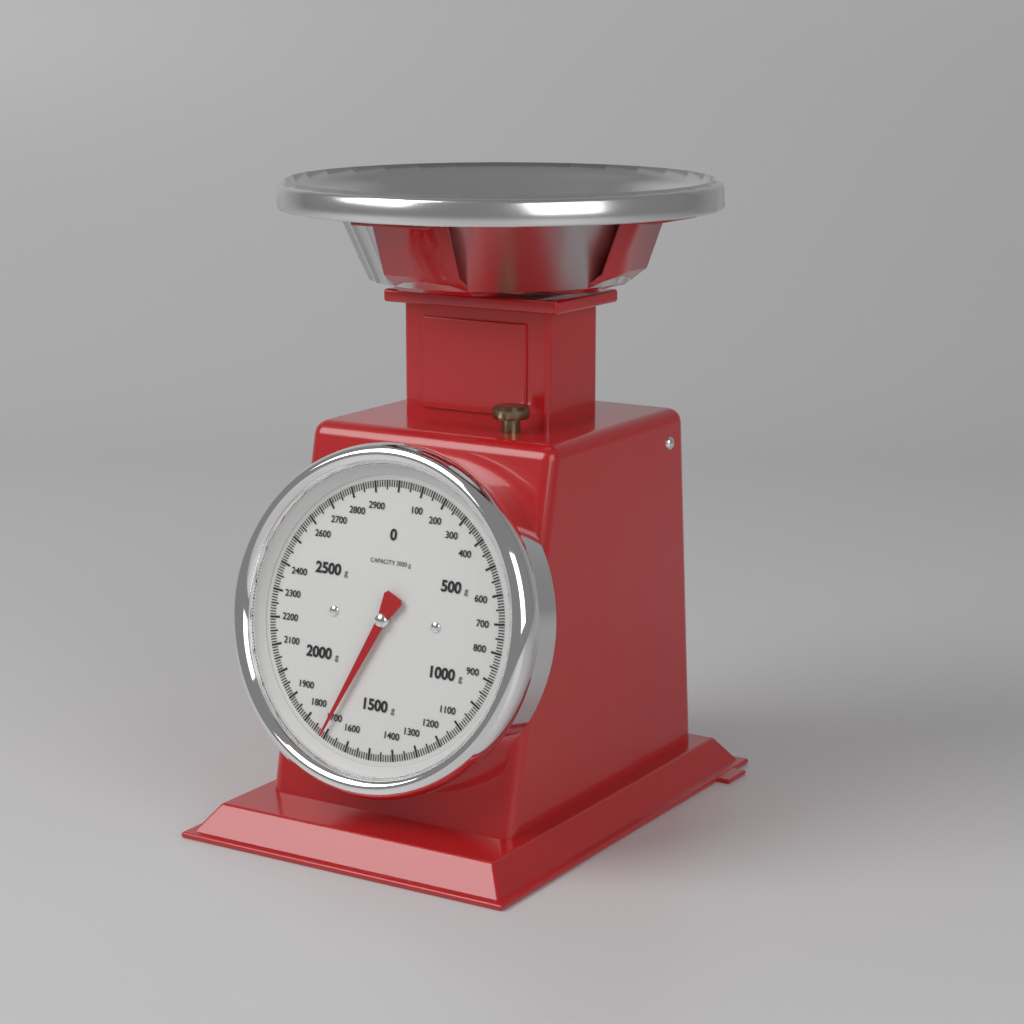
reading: 1710 g
